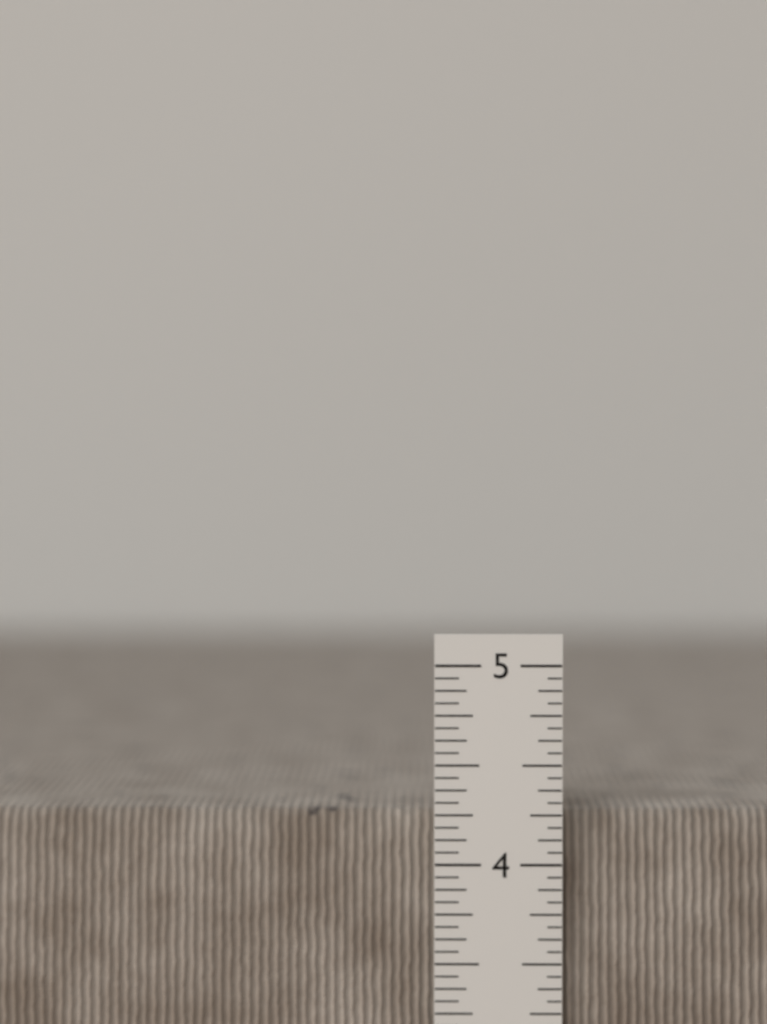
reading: 4.2500 in
